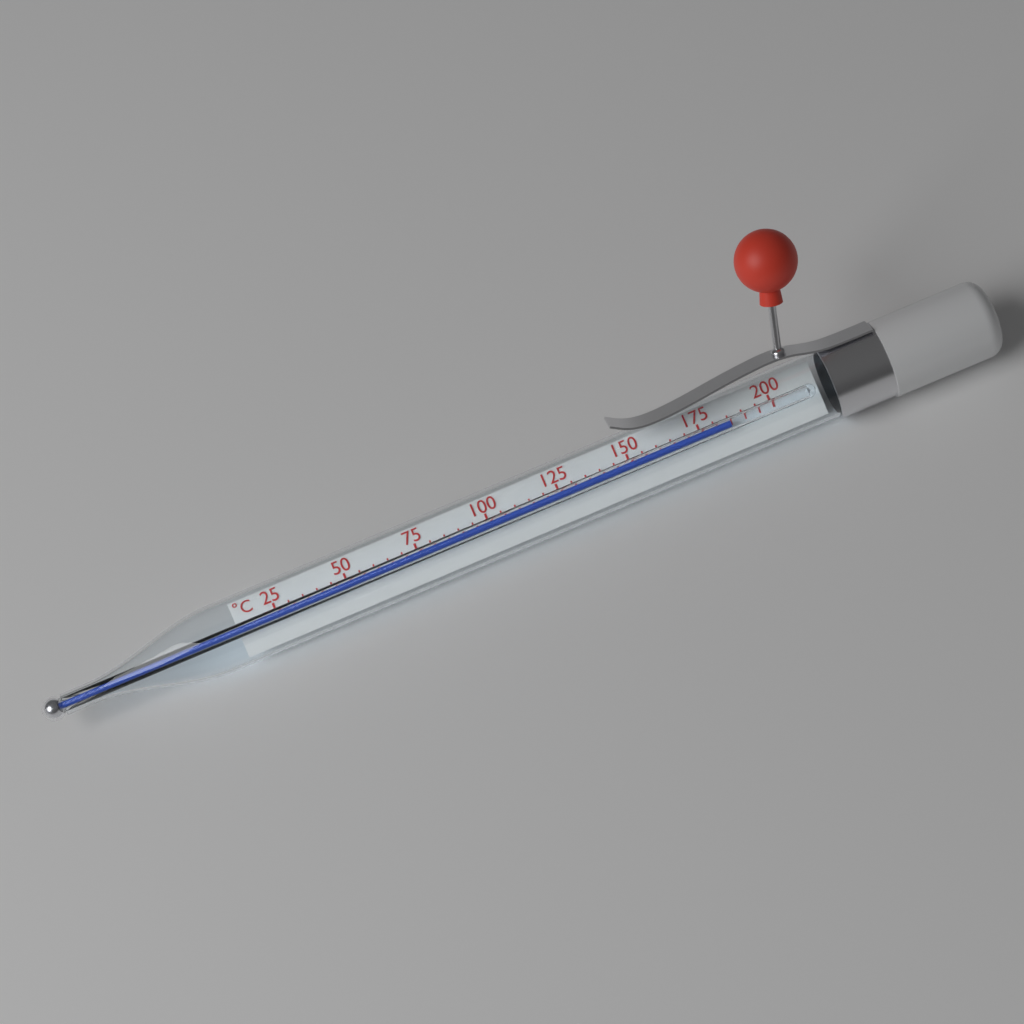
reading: 185 °C
